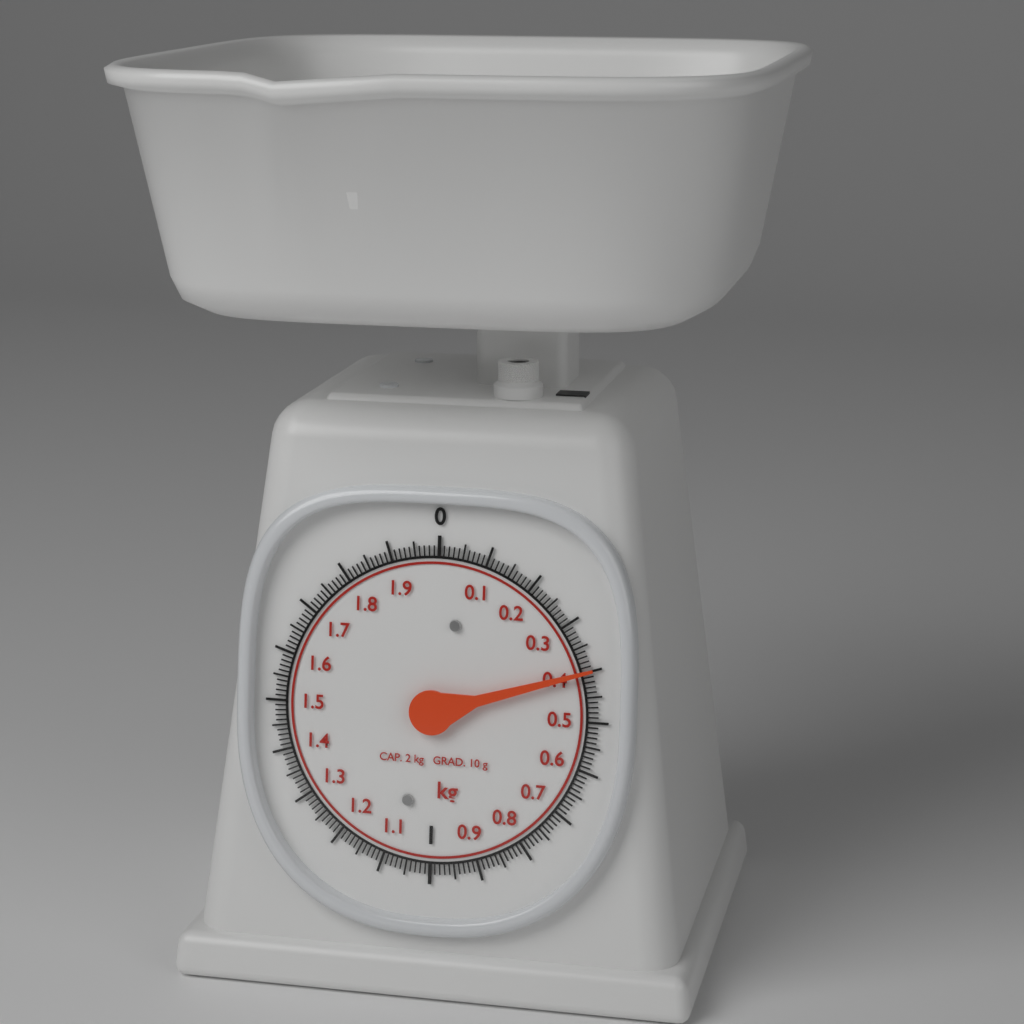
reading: 0.40 kg
